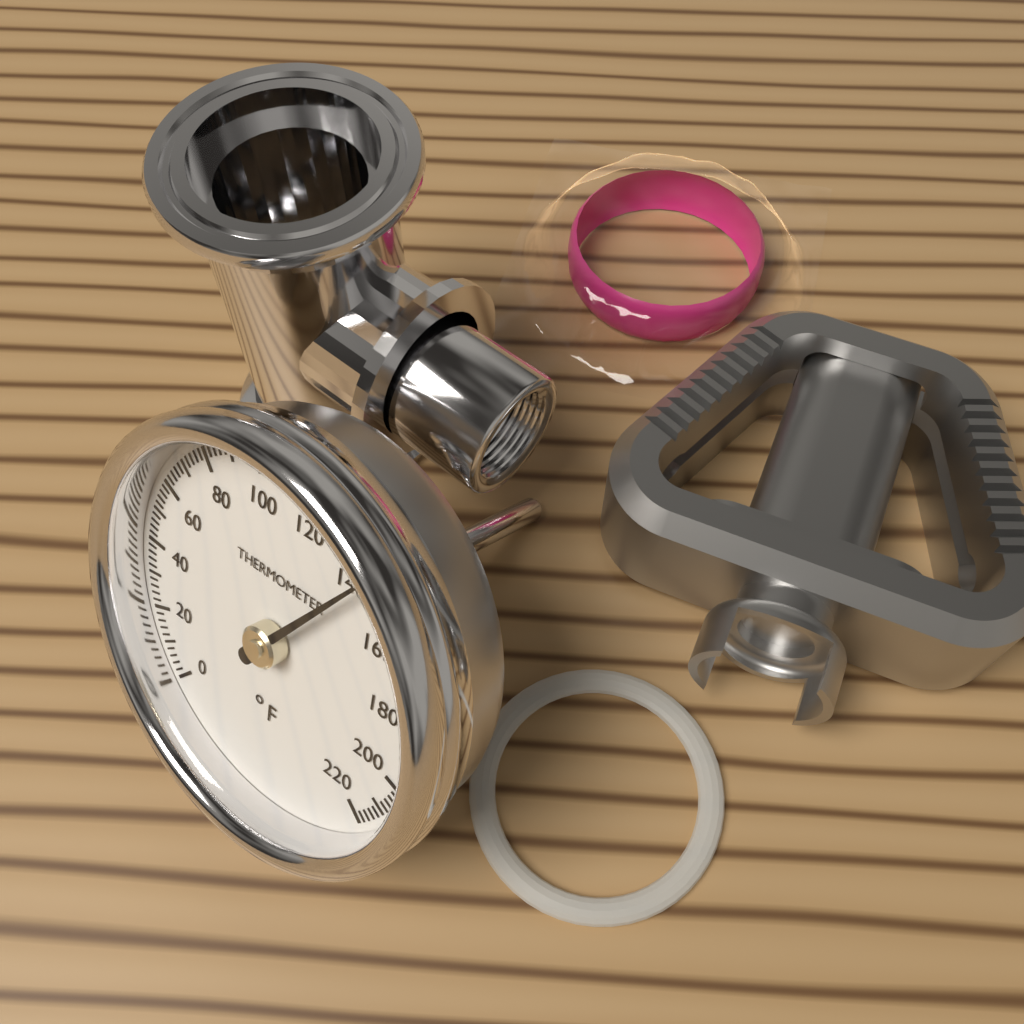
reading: 142 °F
